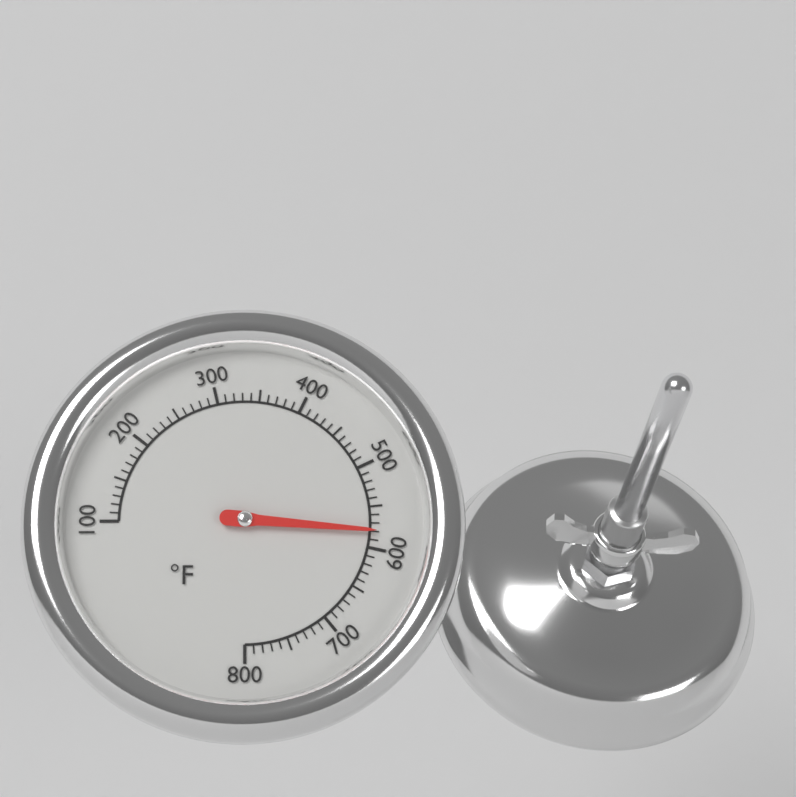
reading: 580 °F
